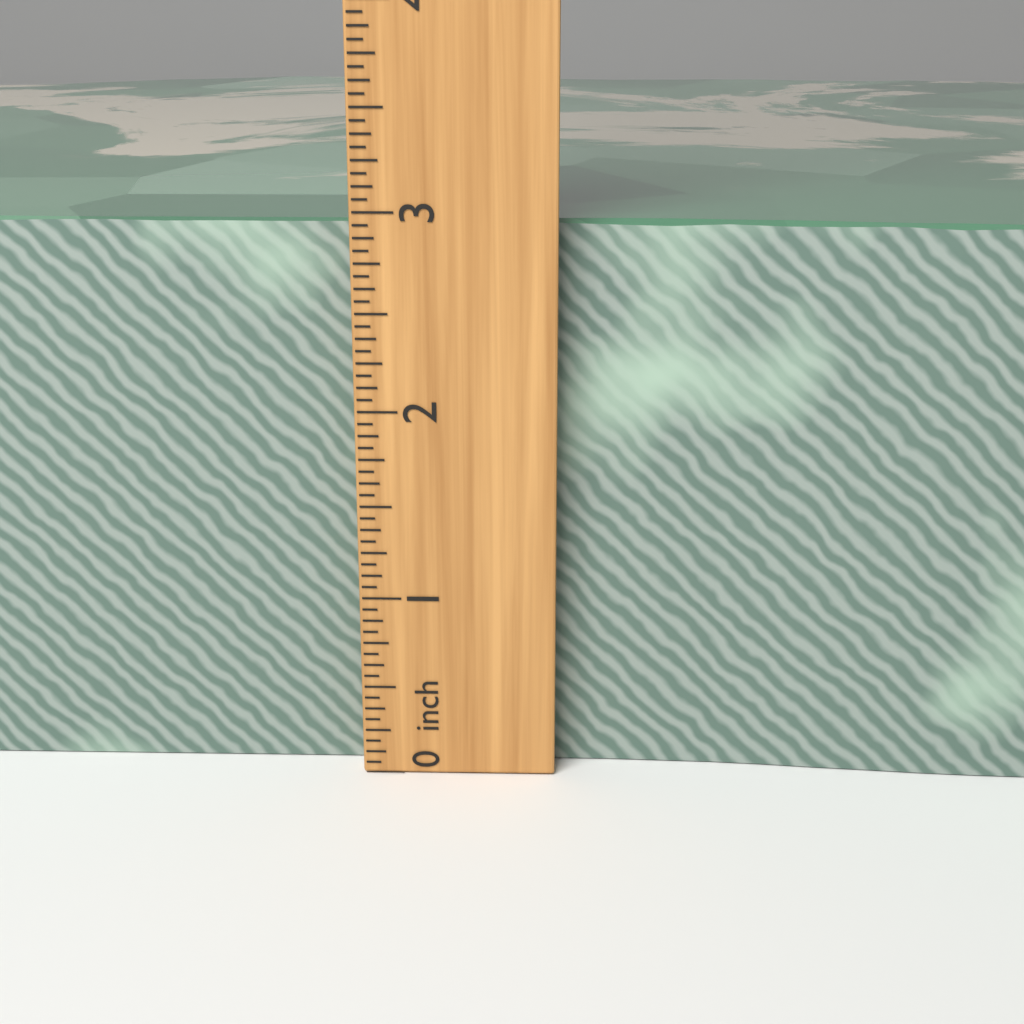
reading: 2.9375 inch
